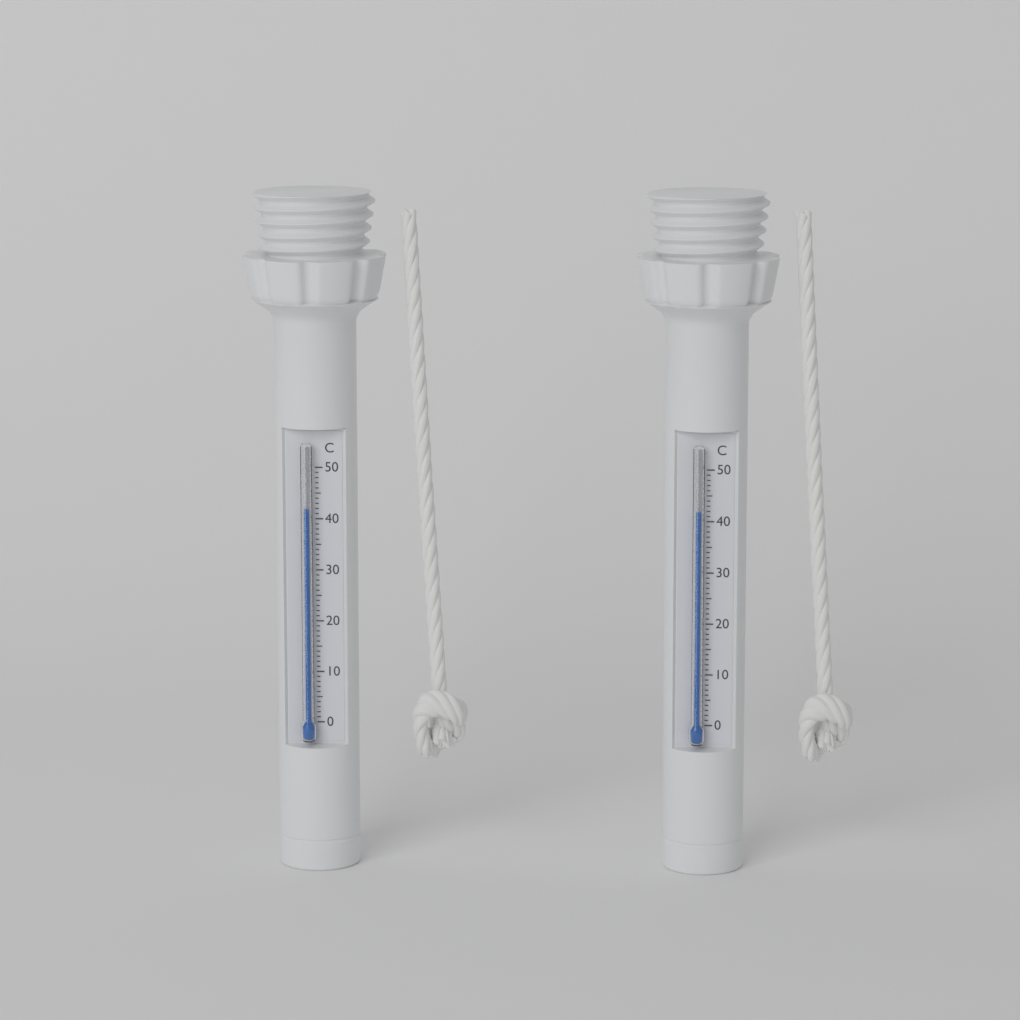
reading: 42 °C
